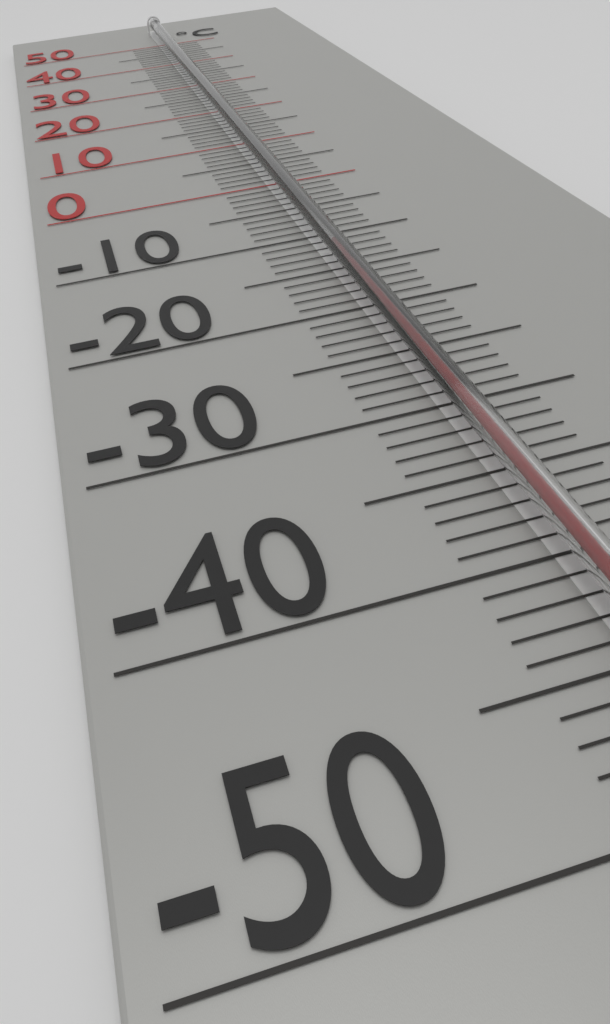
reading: -14 °C
